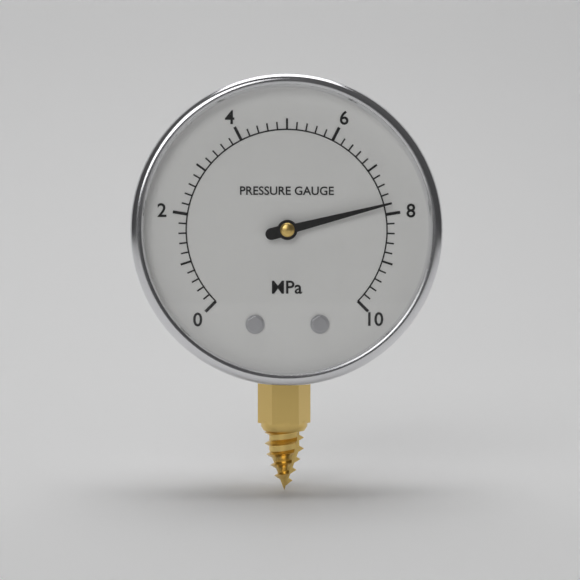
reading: 7.8 MPa
